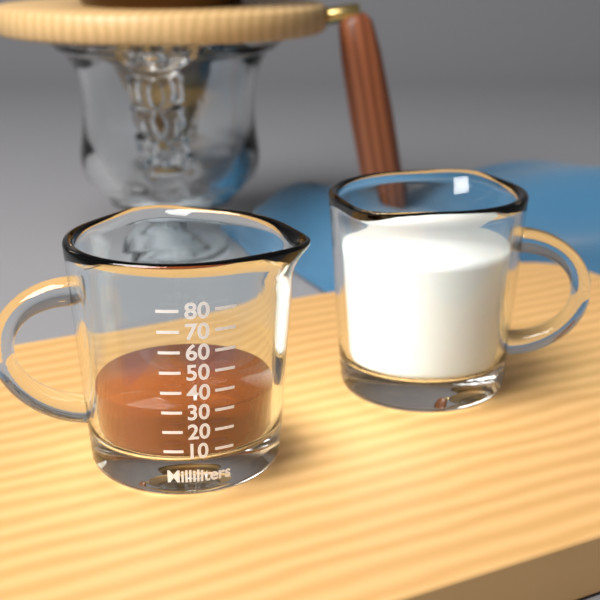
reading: 30 ml
